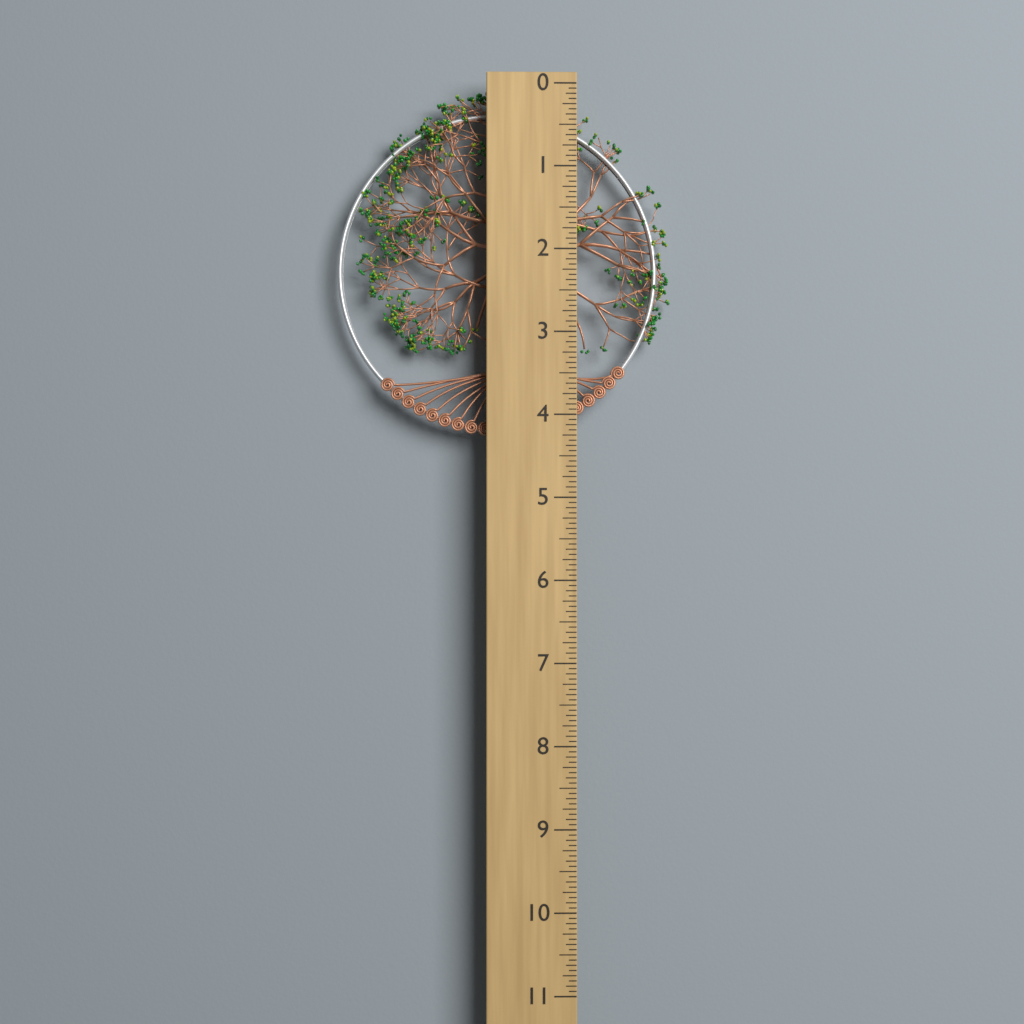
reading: 4.2500 (no unit)
